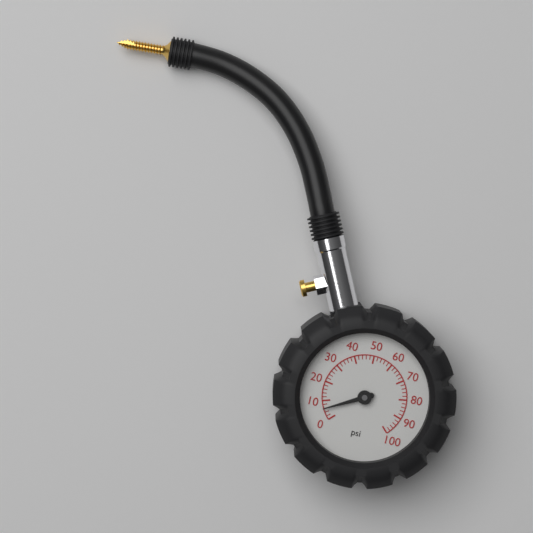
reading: 6 psi
